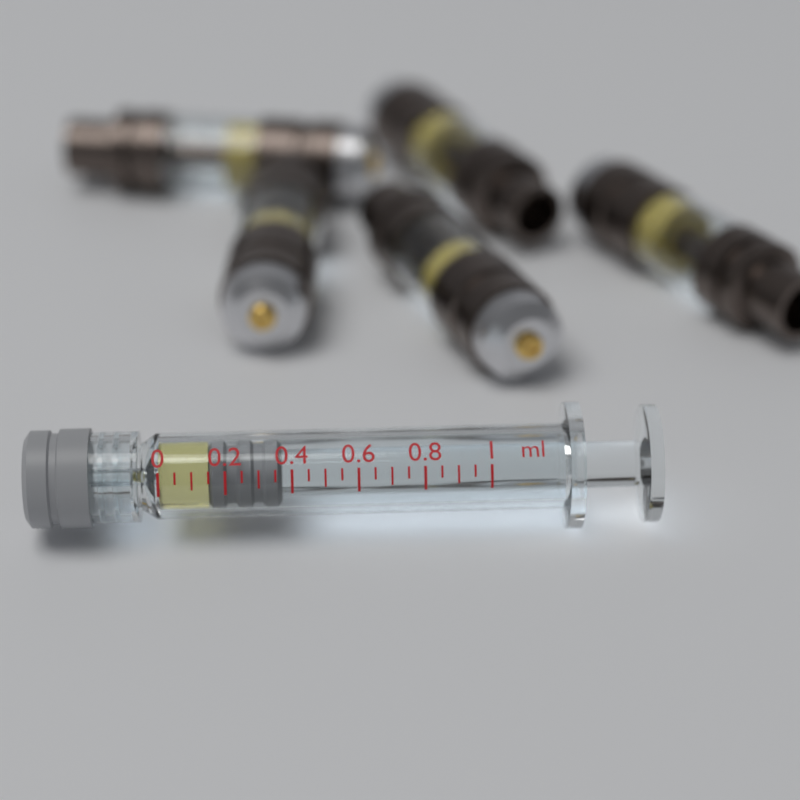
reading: 0.15 ml
